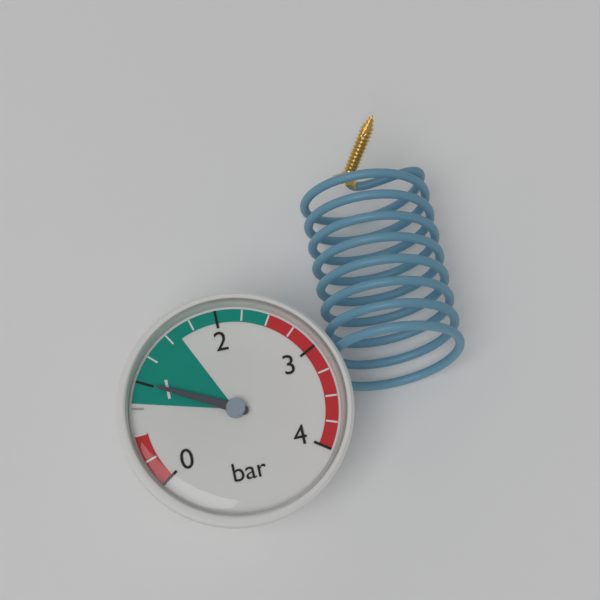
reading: 1.00 bar
